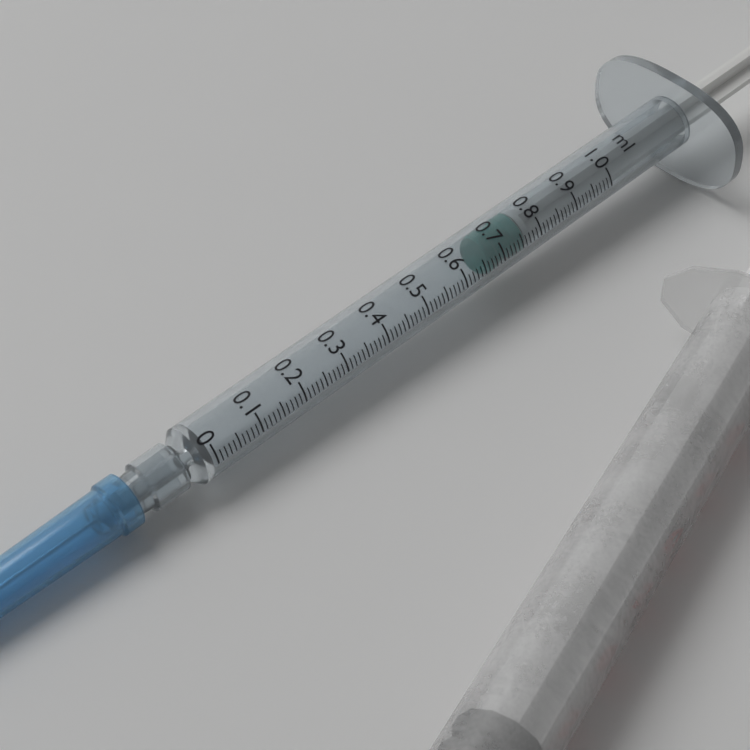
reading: 0.67 ml
